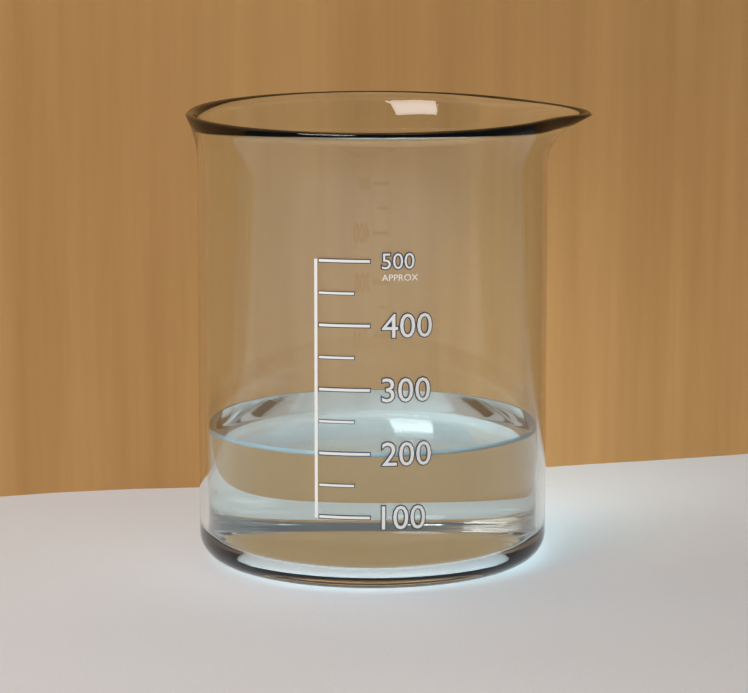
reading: 200 (no unit)
